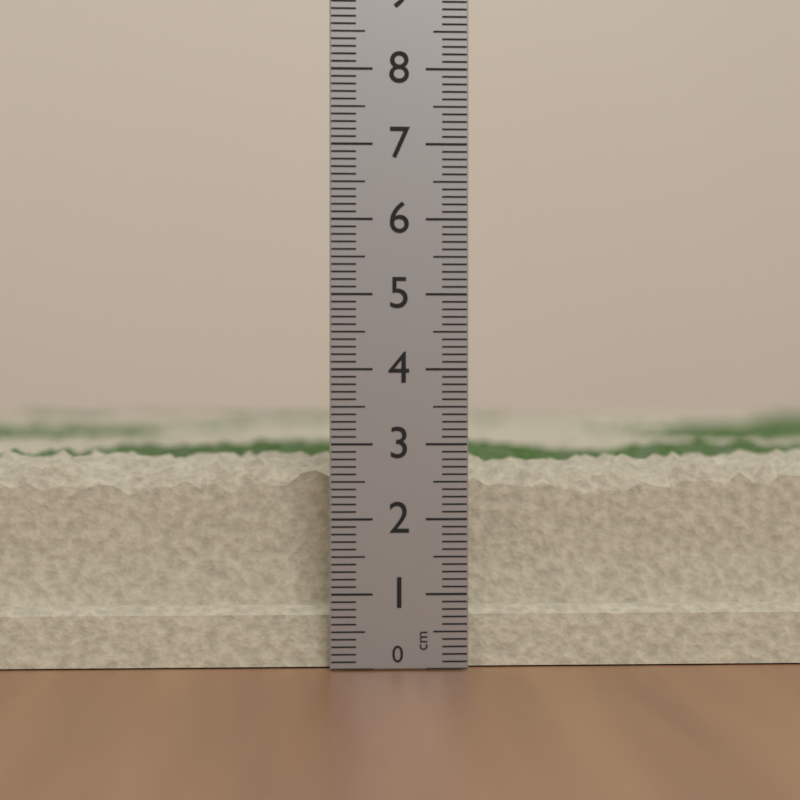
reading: 2.9 cm
